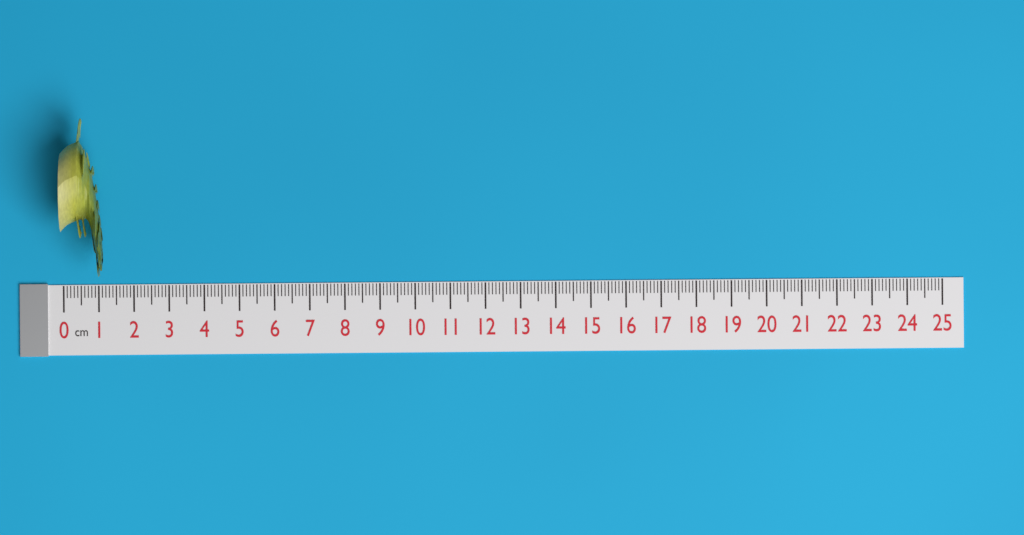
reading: 1.2 cm
